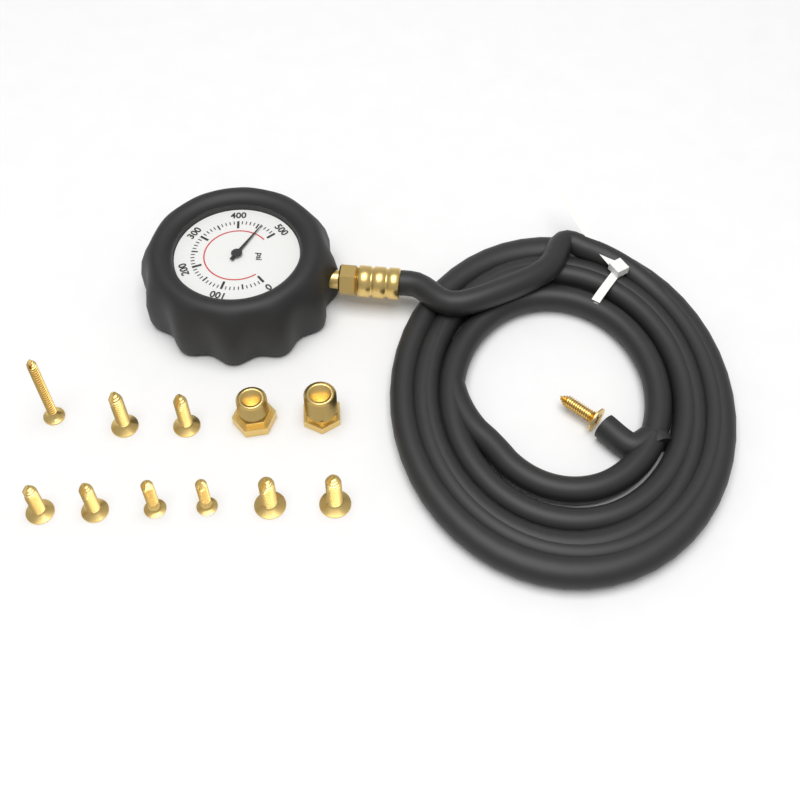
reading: 460 psi
